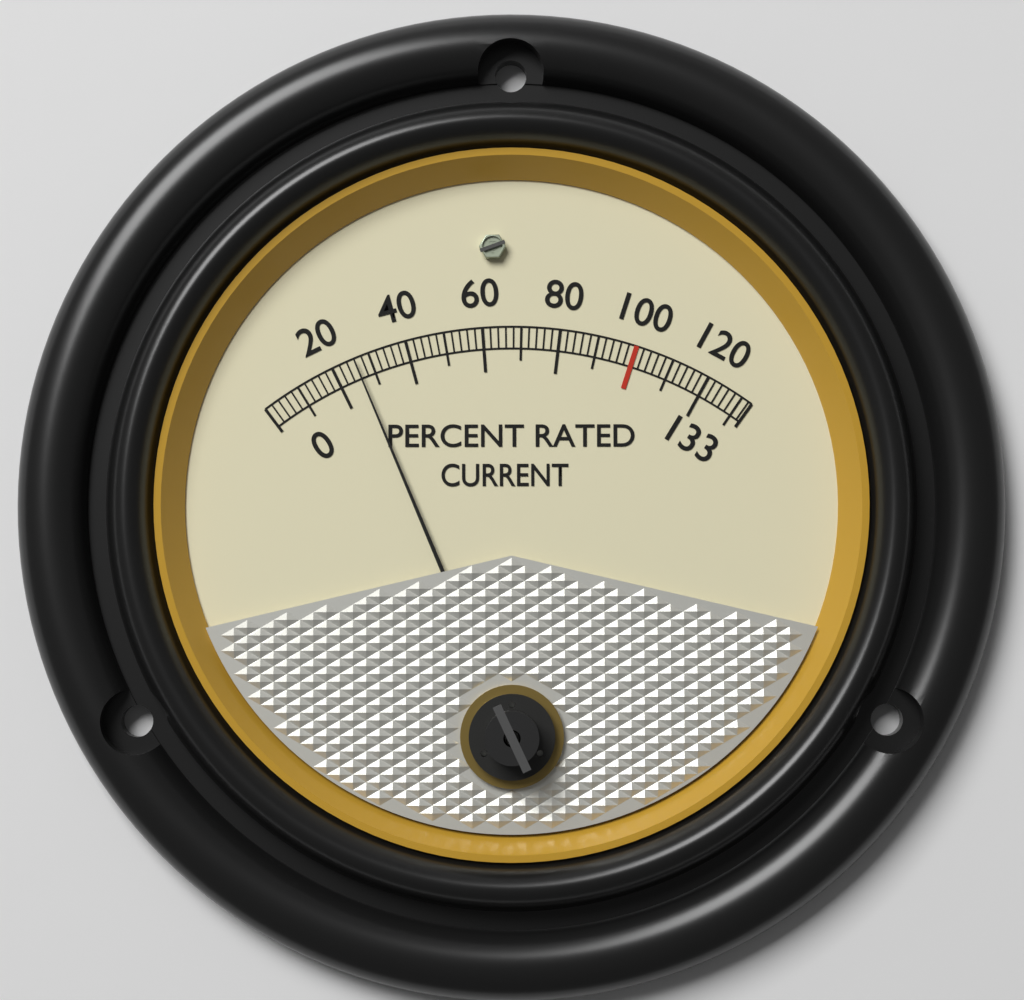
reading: 26 %
